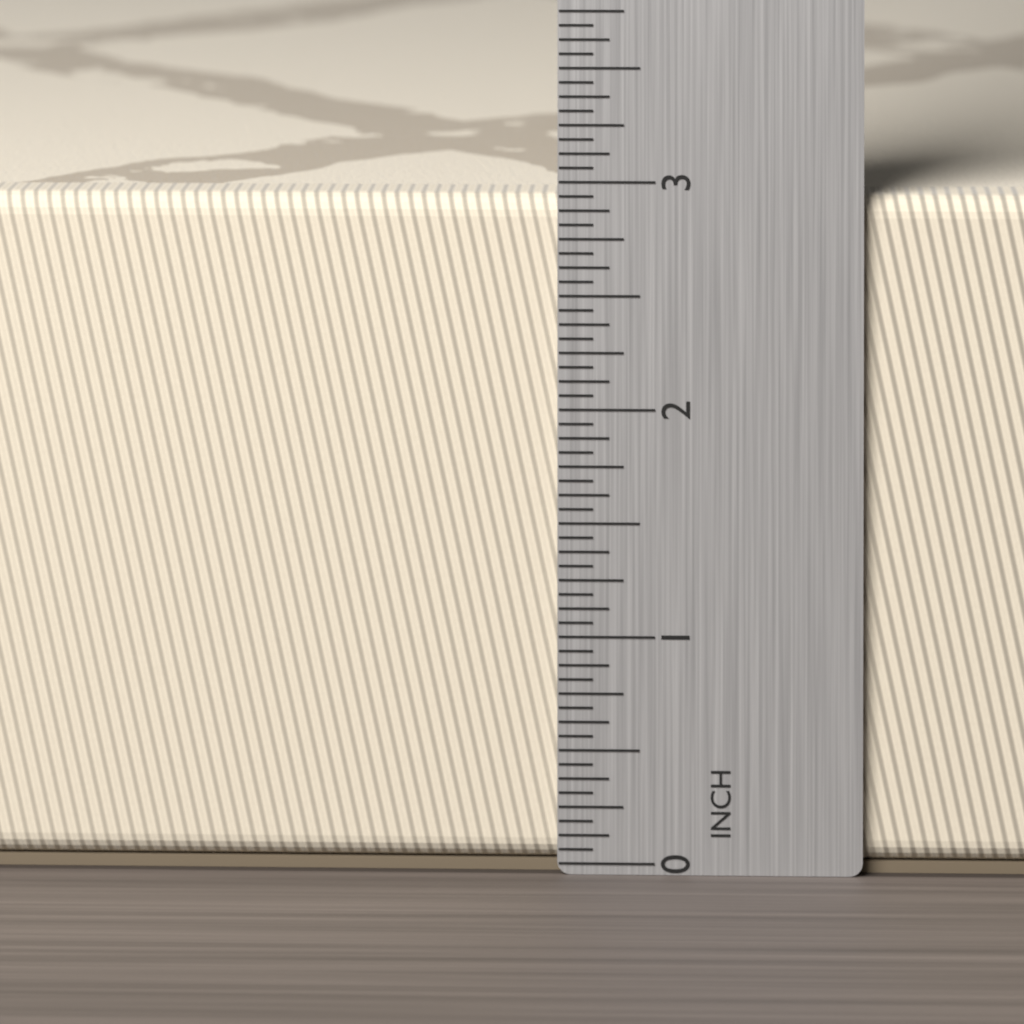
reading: 2.9375 in
